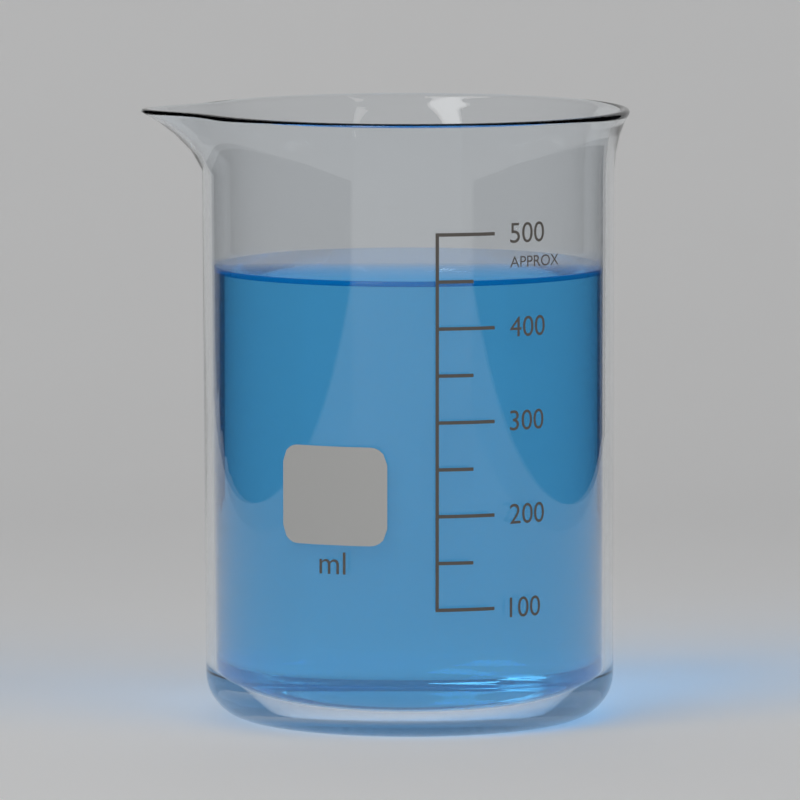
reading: 450 ml
